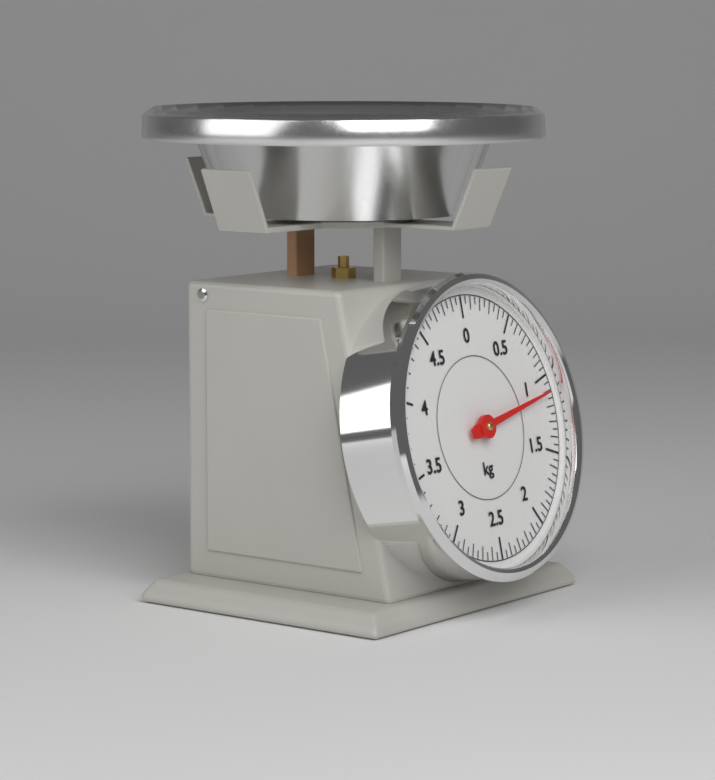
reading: 1.10 kg
